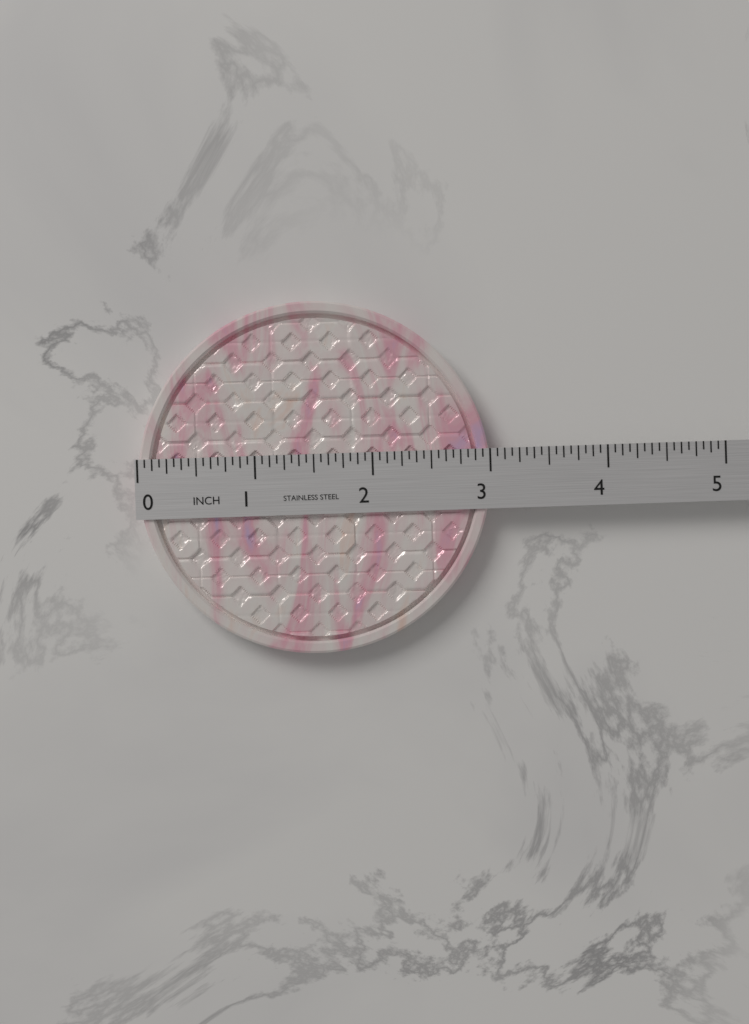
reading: 3.0000 in
